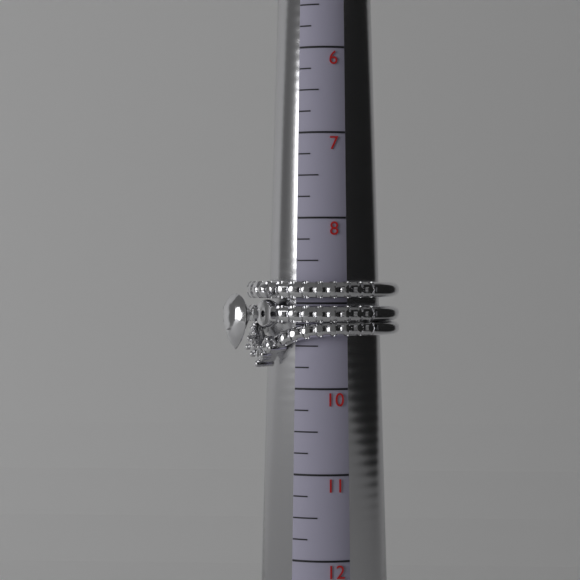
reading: 9.75 (no unit)
